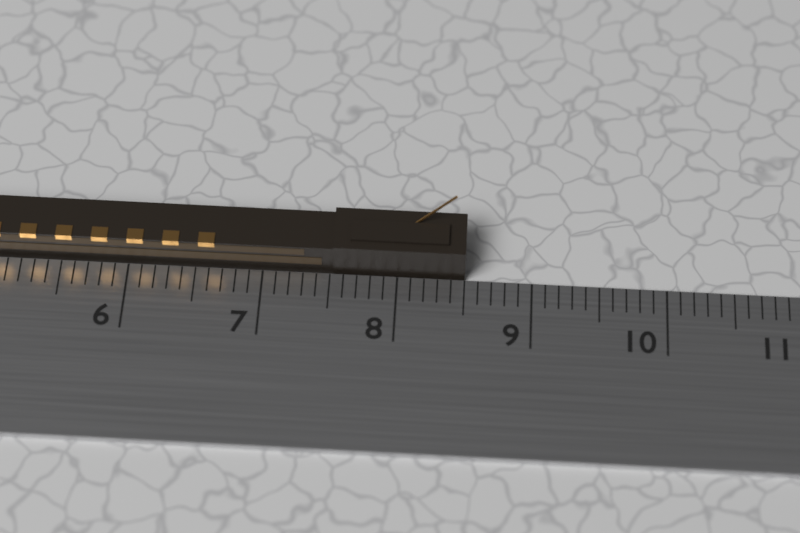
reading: 8.5 cm
